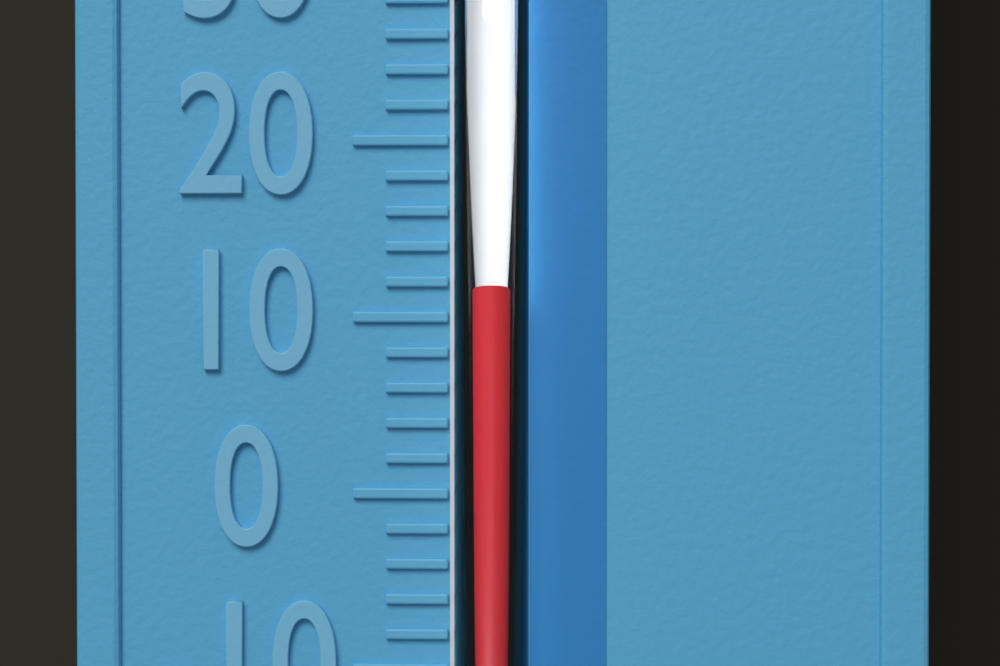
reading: 12 °F
